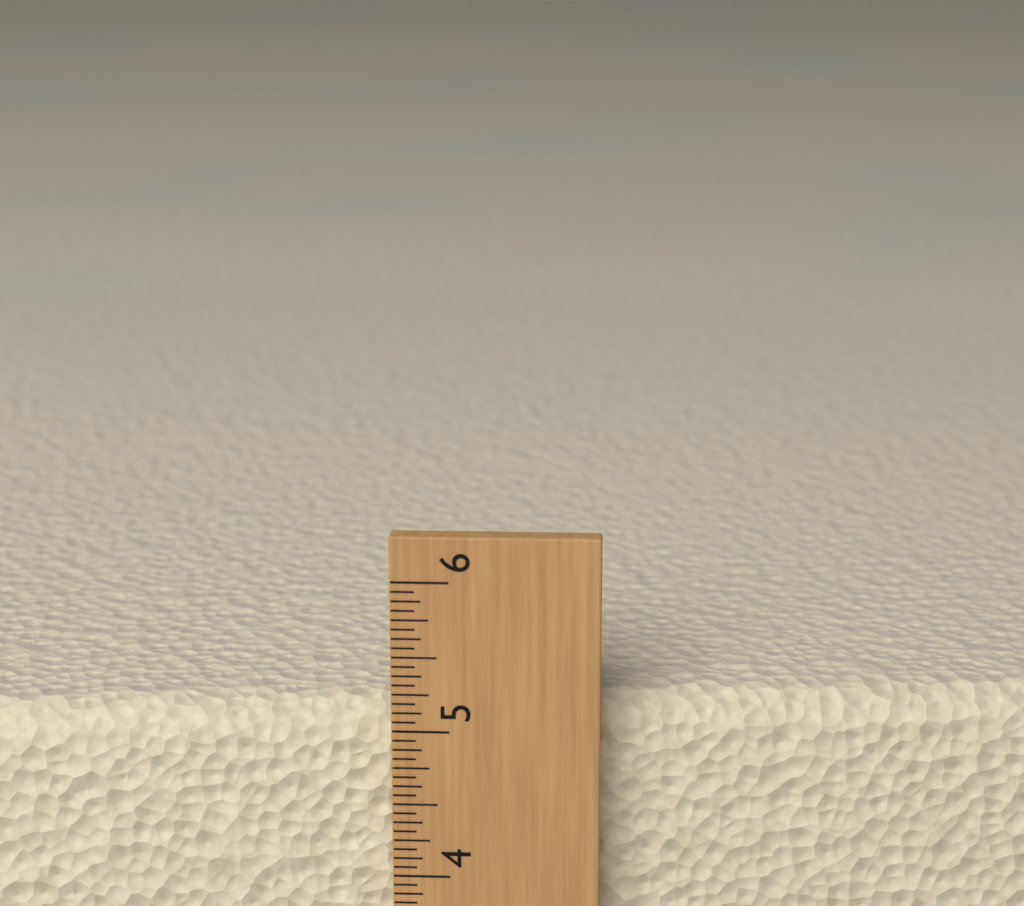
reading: 5.1250 (no unit)
